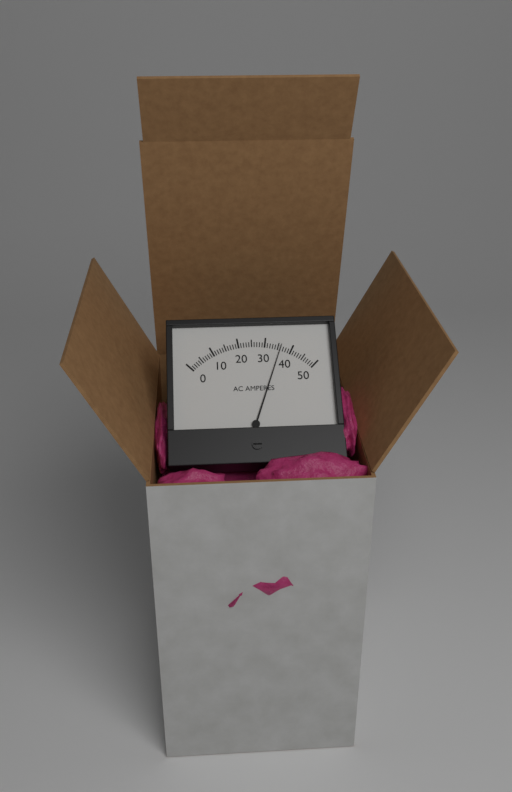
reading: 36 A
